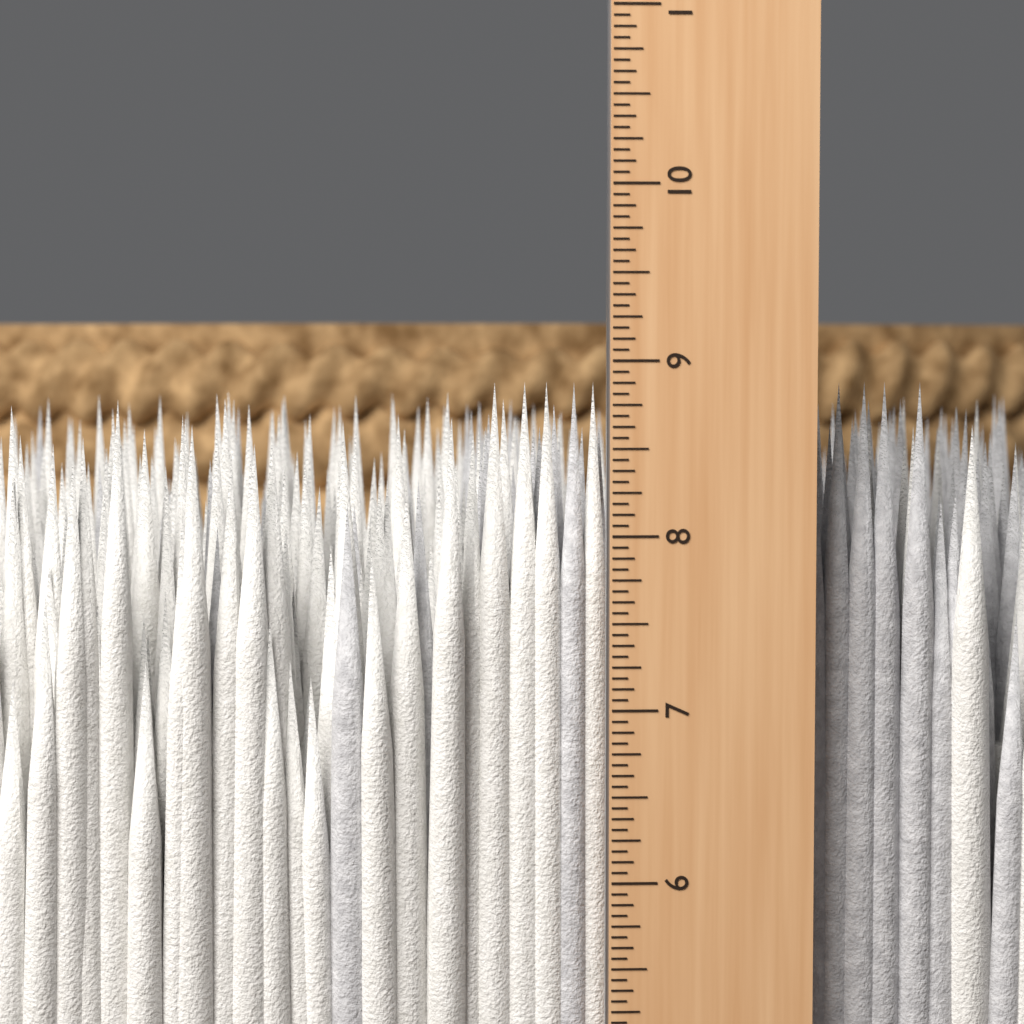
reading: 8.8750 in
